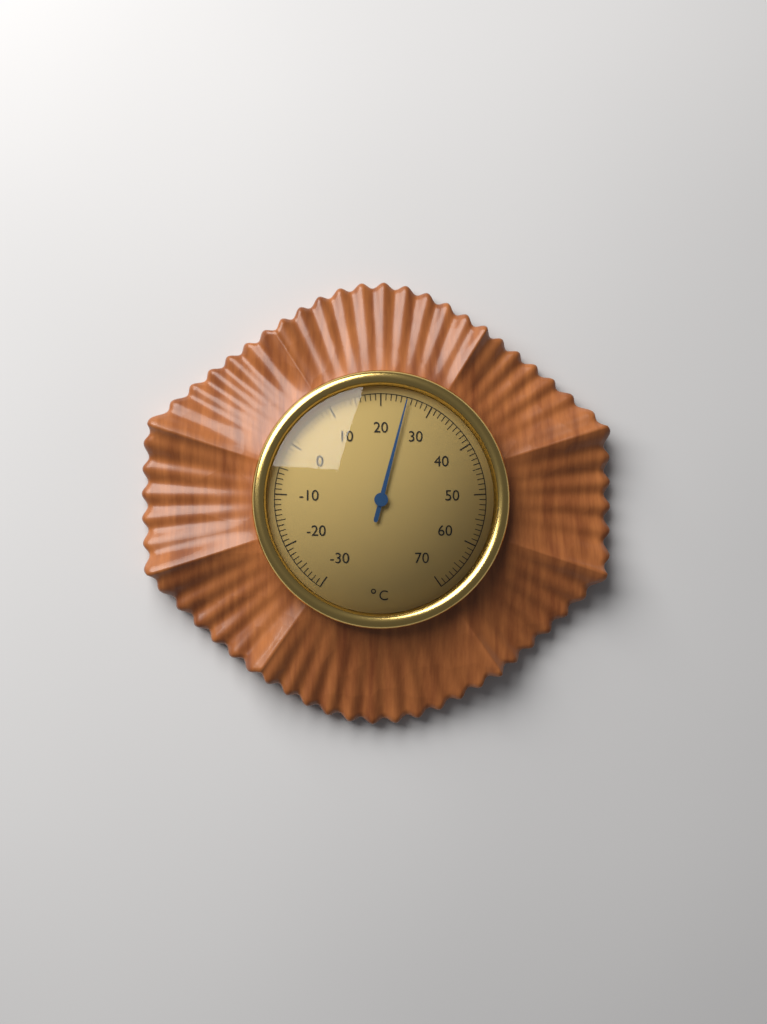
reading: 25 °C
